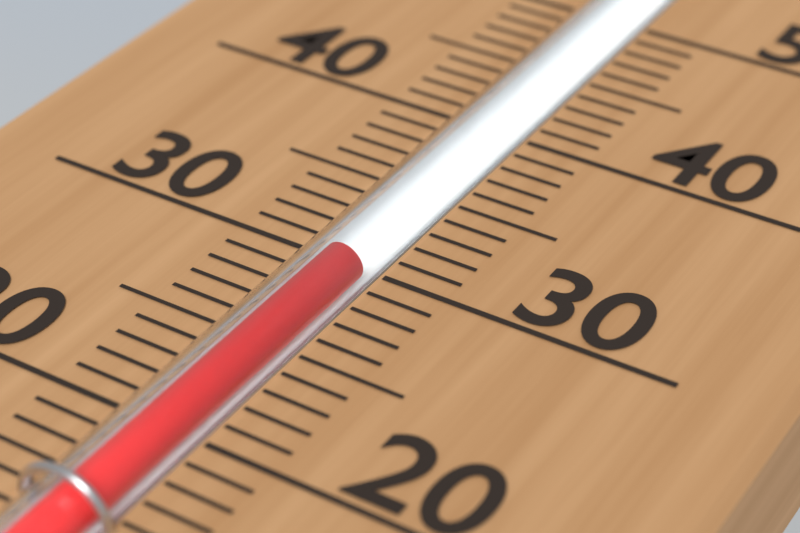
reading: 30 (no unit)
